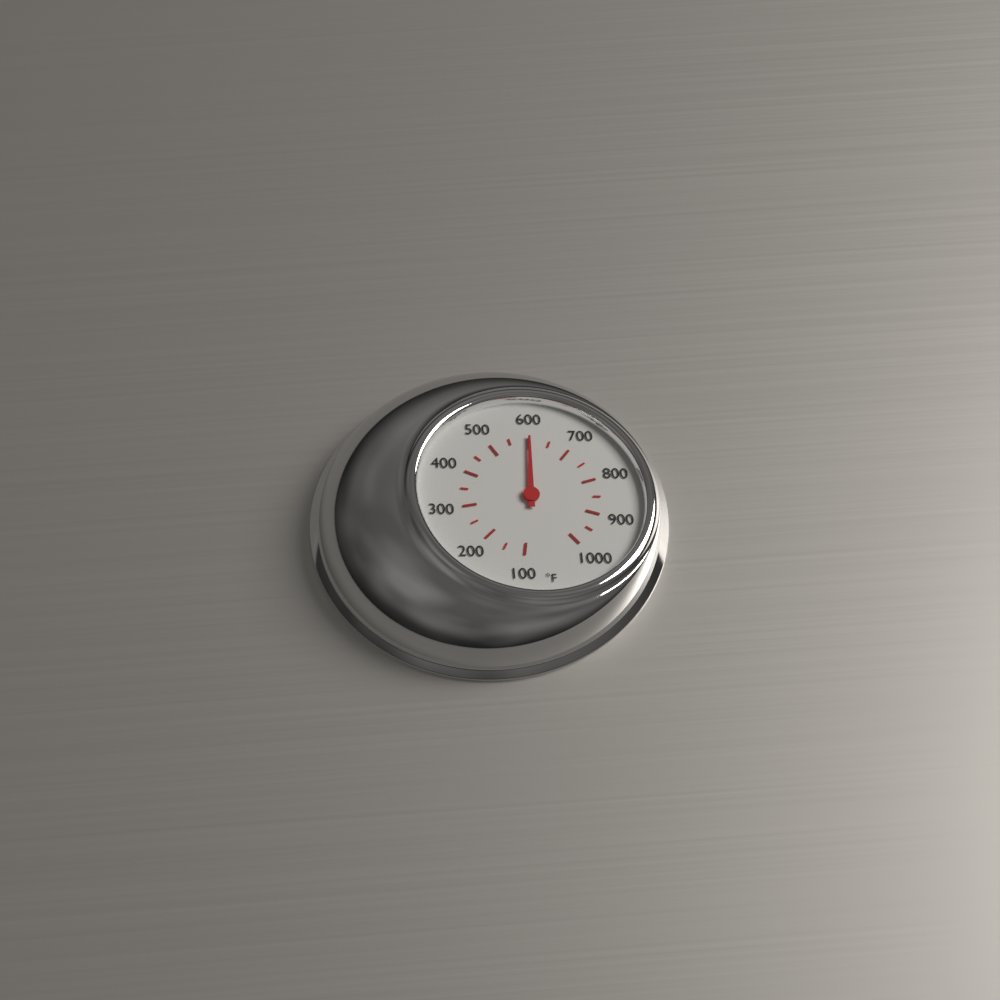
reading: 600 °F
